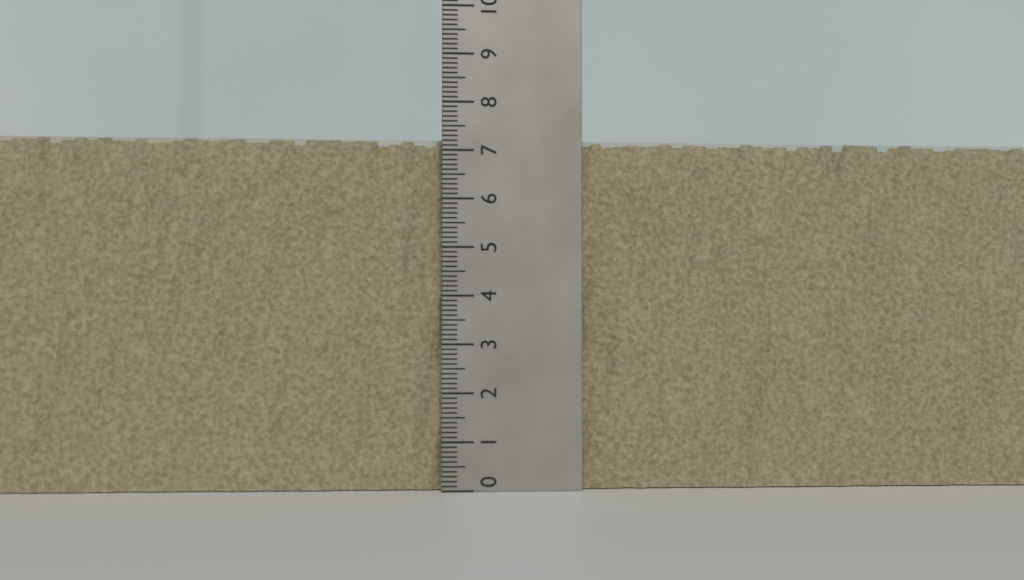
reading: 7.3 (no unit)
